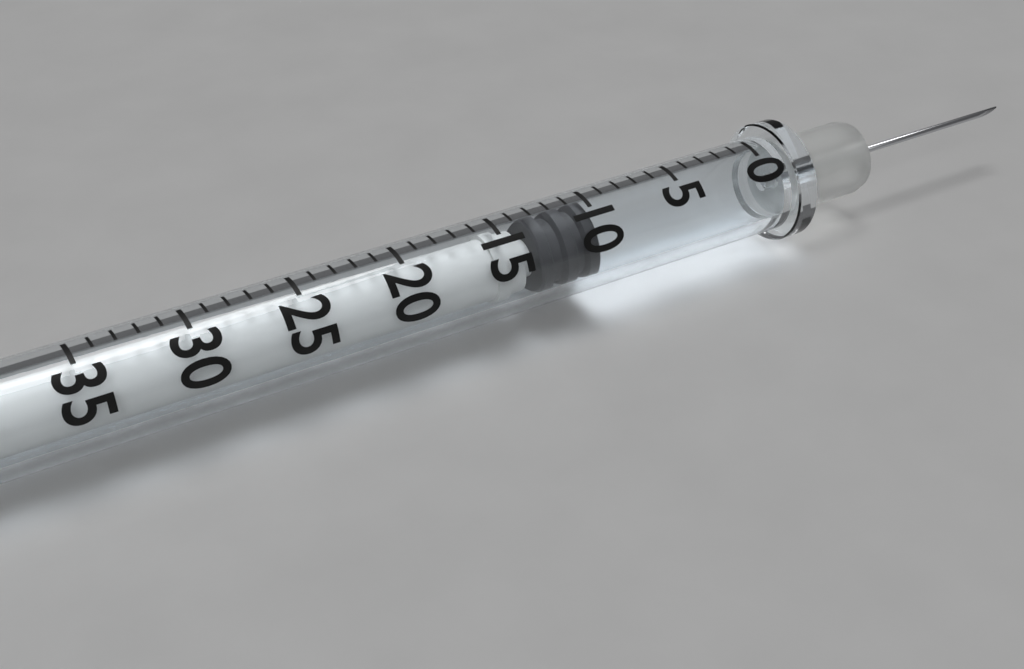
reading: 10 (no unit)
